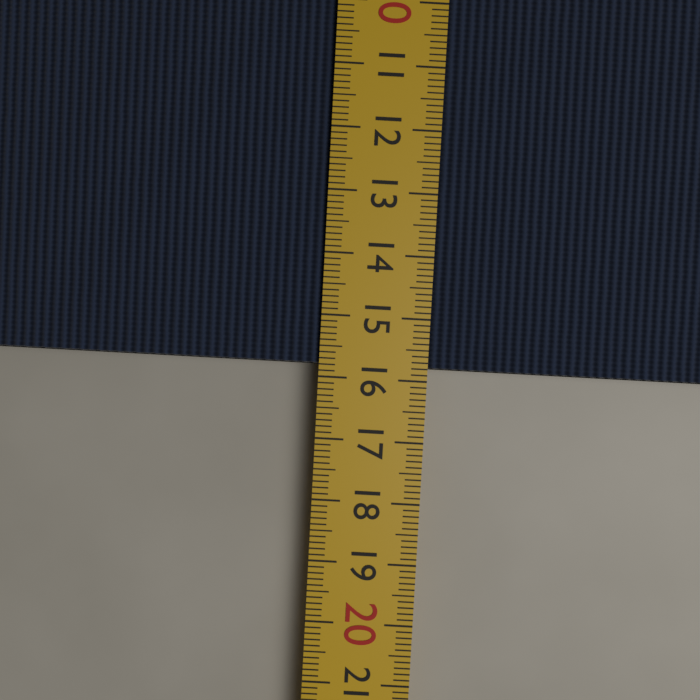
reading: 15.8 cm
